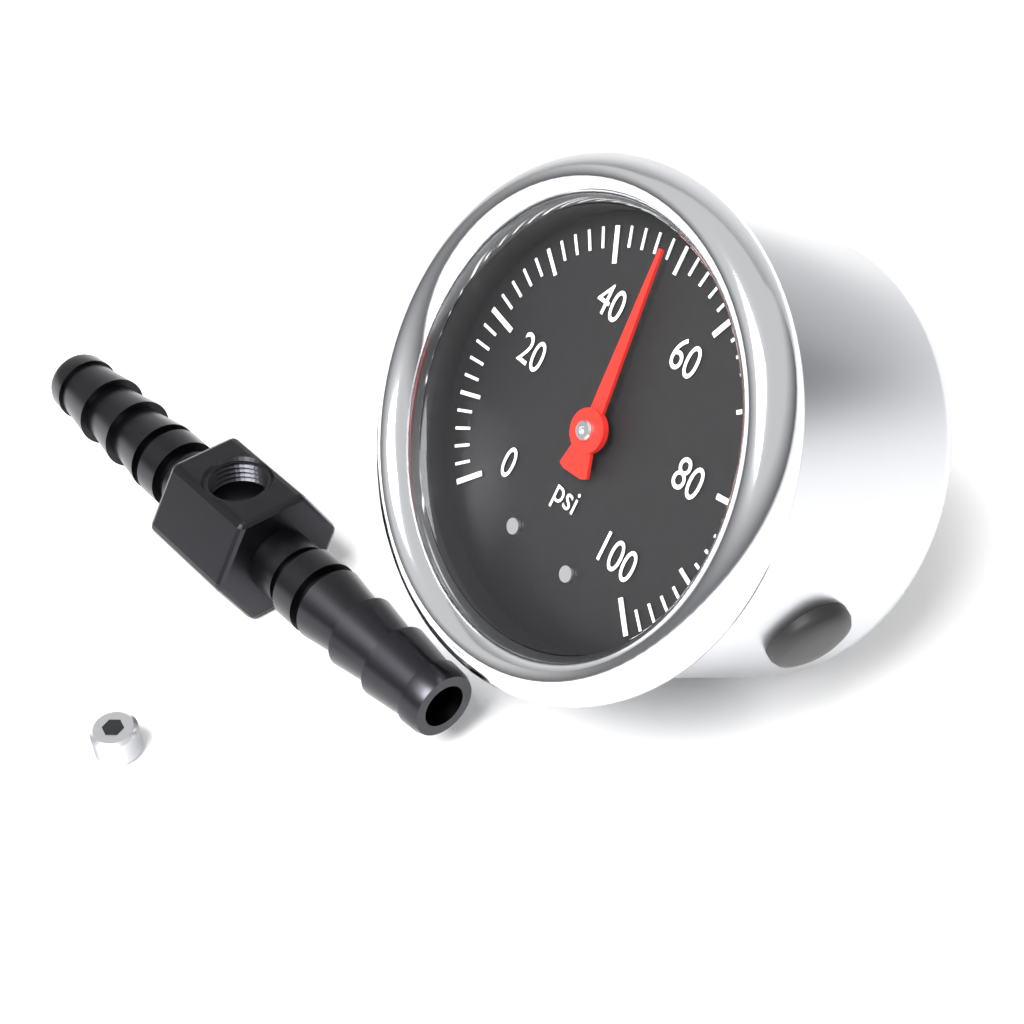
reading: 48 psi
